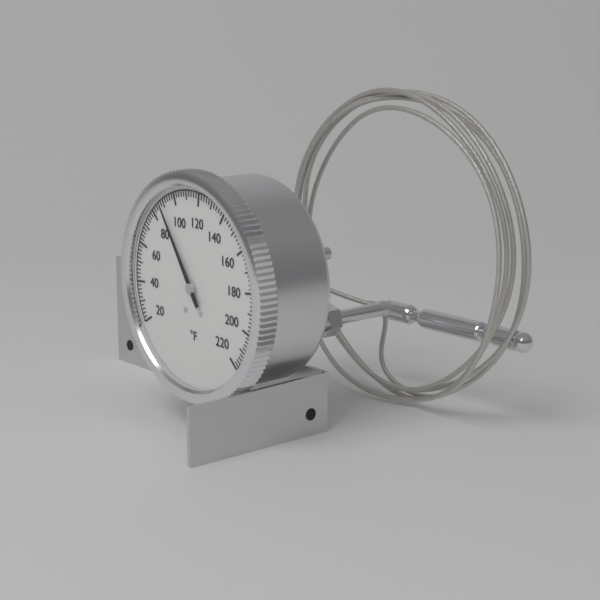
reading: 88 °F
